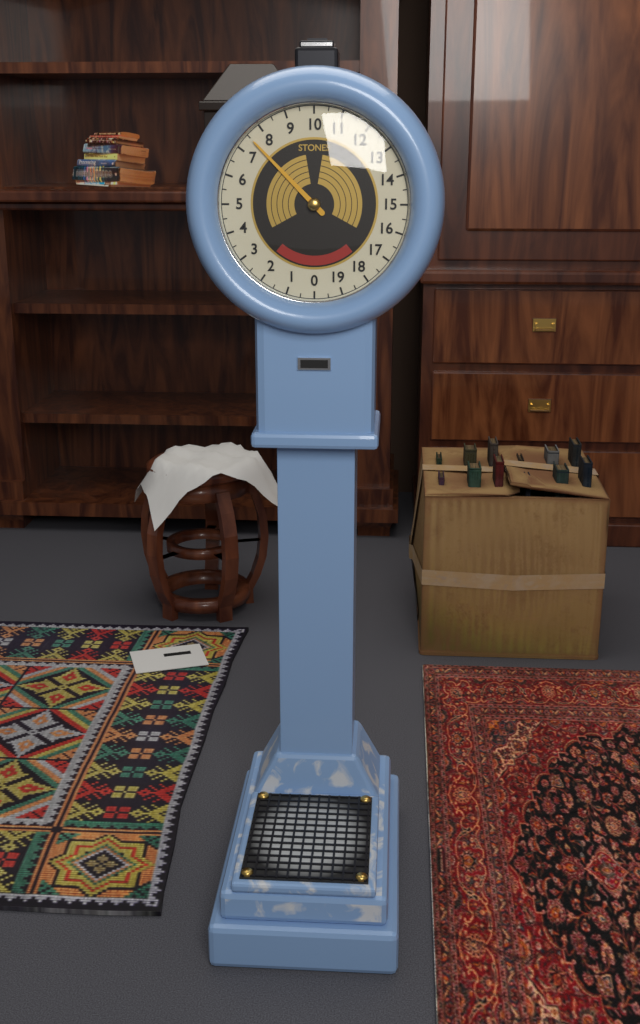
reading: 7.5 stones
